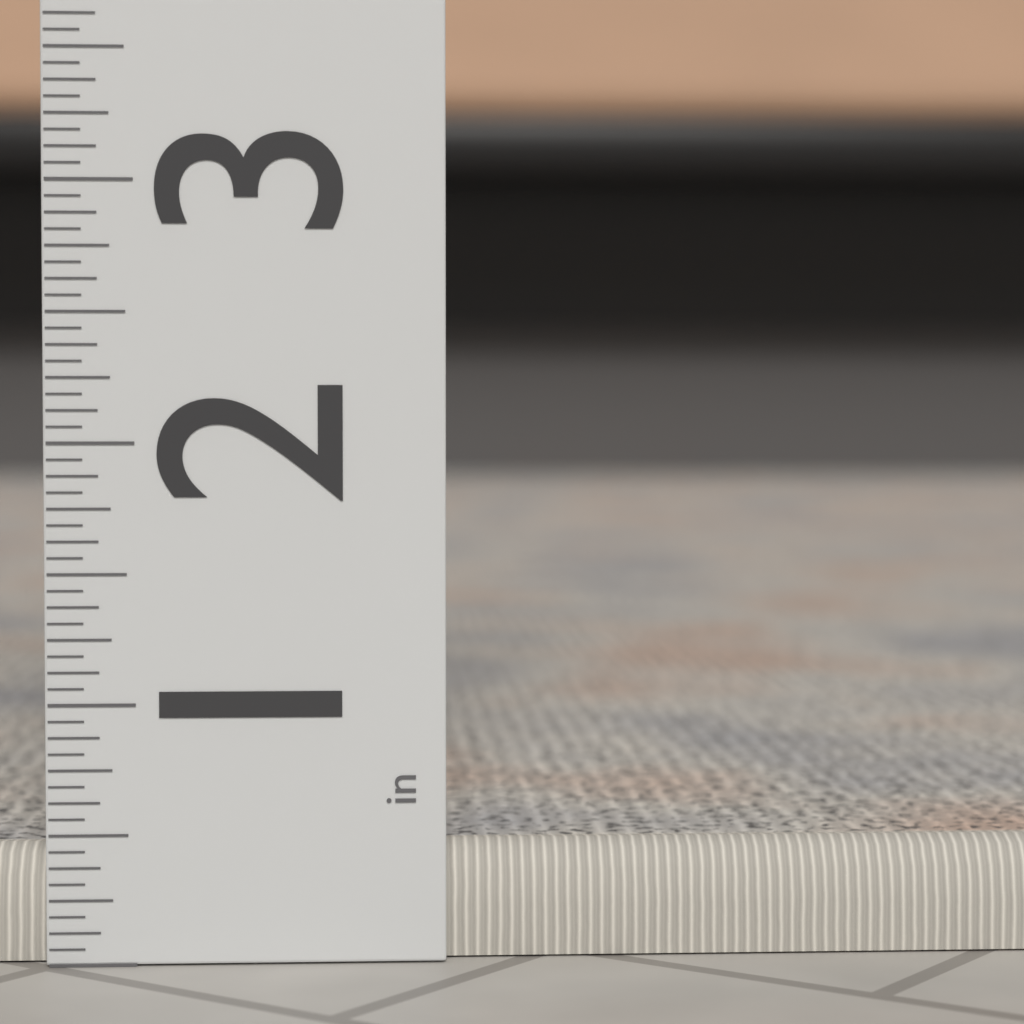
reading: 0.4375 in
